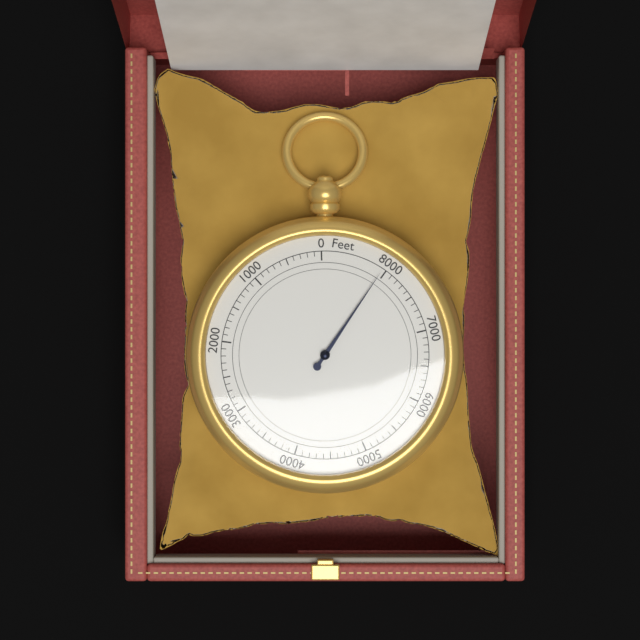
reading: 8050 feet
